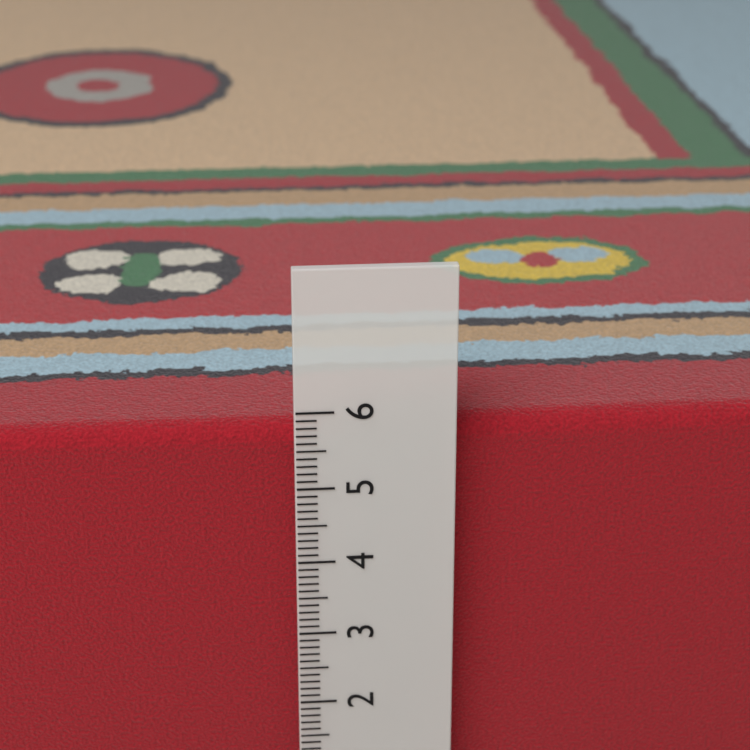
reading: 5.7 cm
